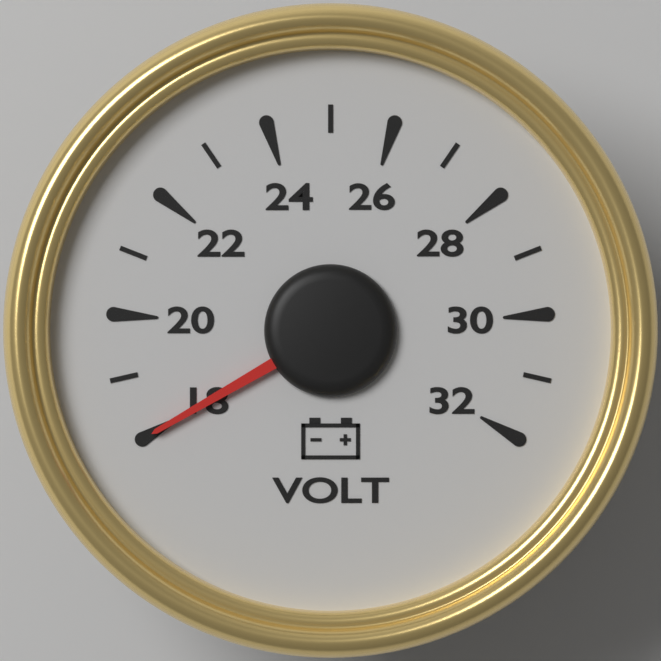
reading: 18 V
